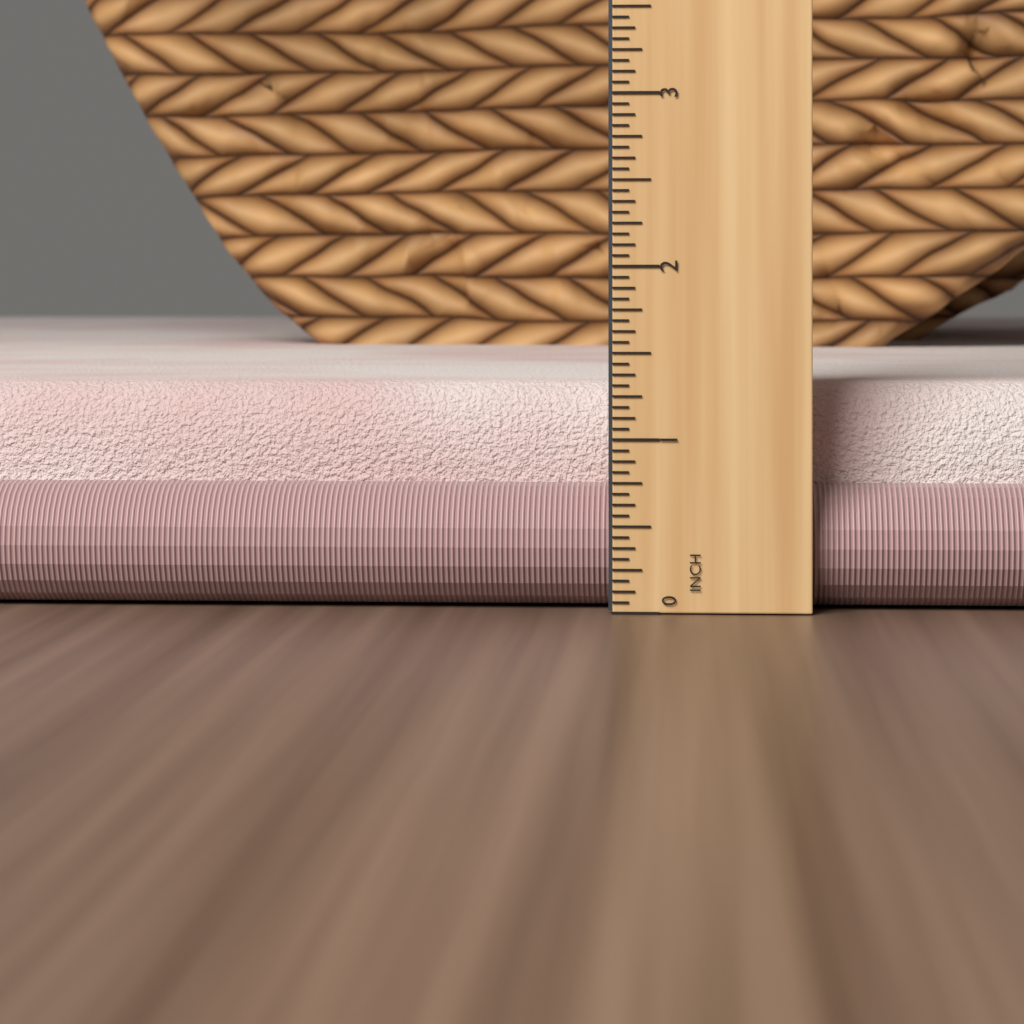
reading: 1.3125 in
